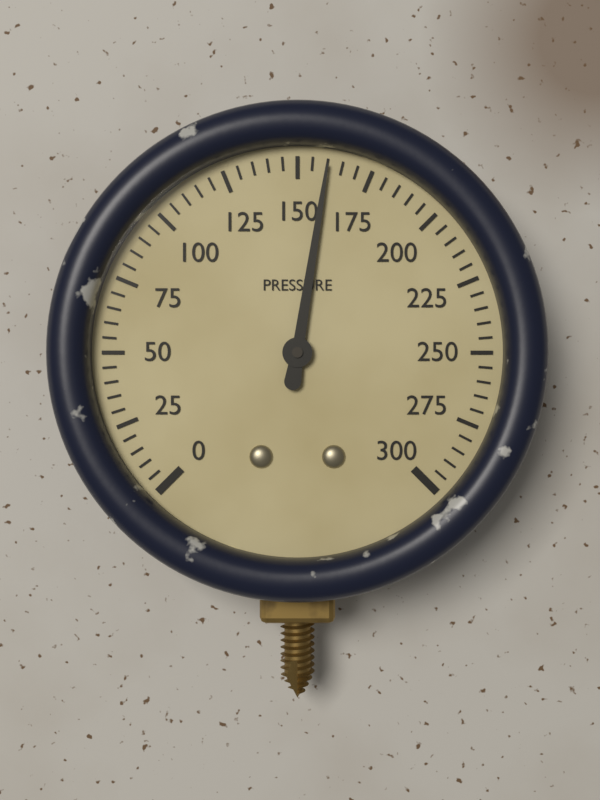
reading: 160 (no unit)
